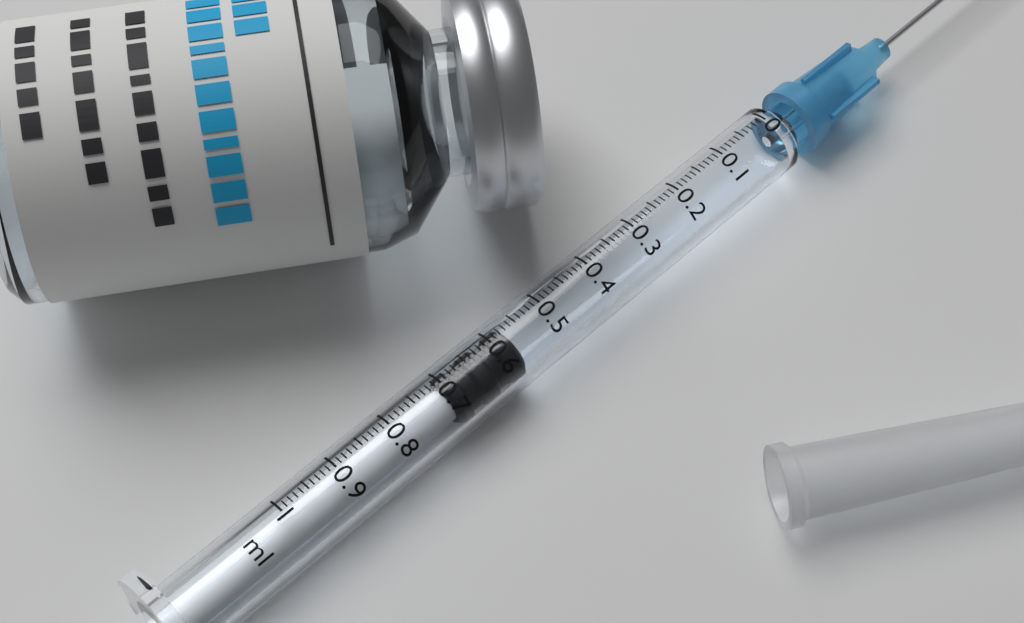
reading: 0.57 ml
